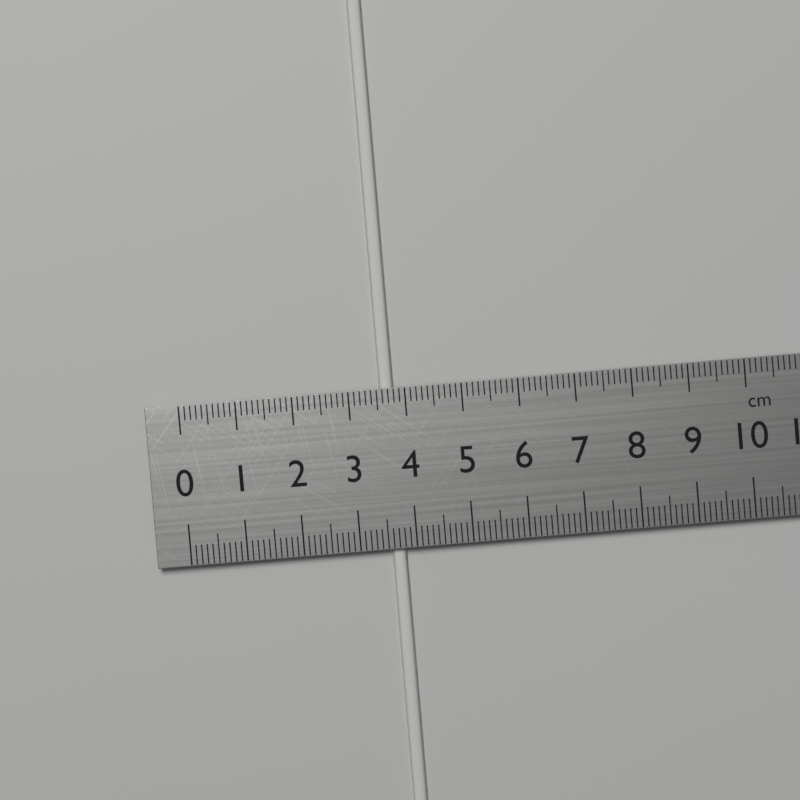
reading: 3.8 cm
